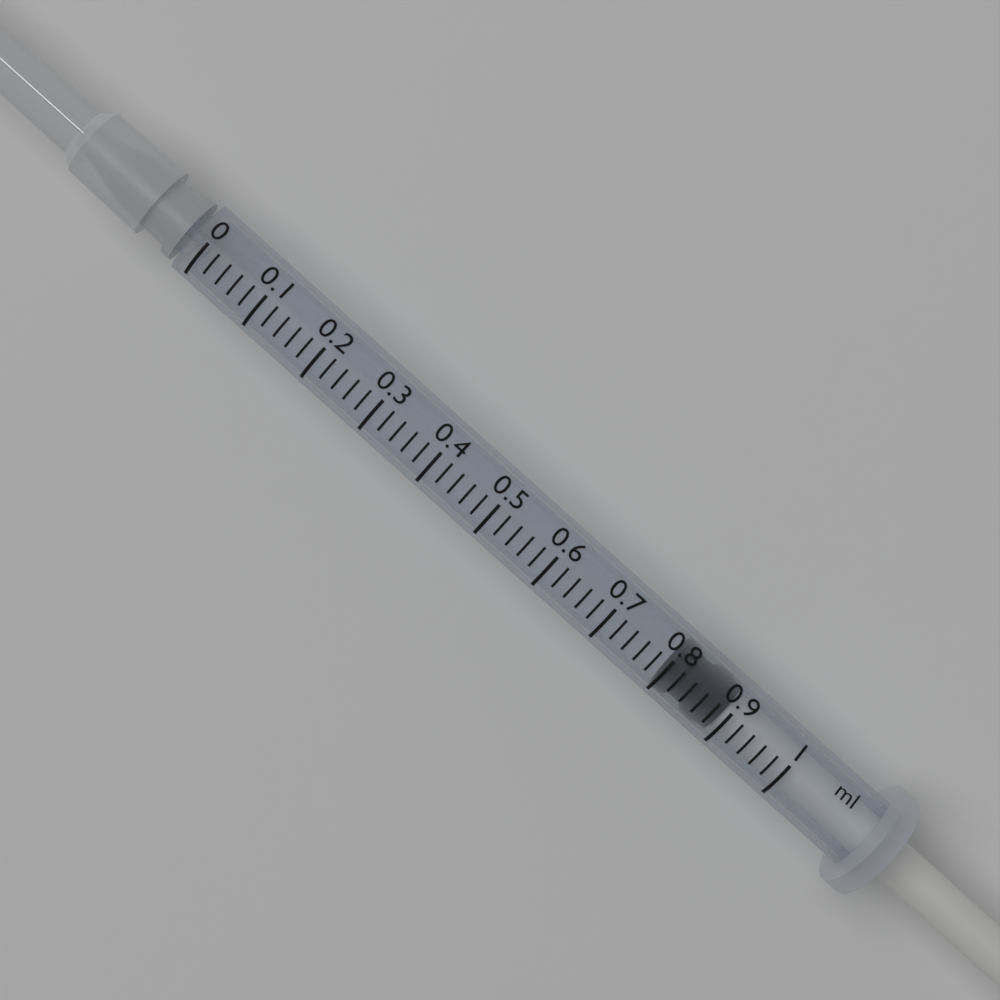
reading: 0.80 ml
